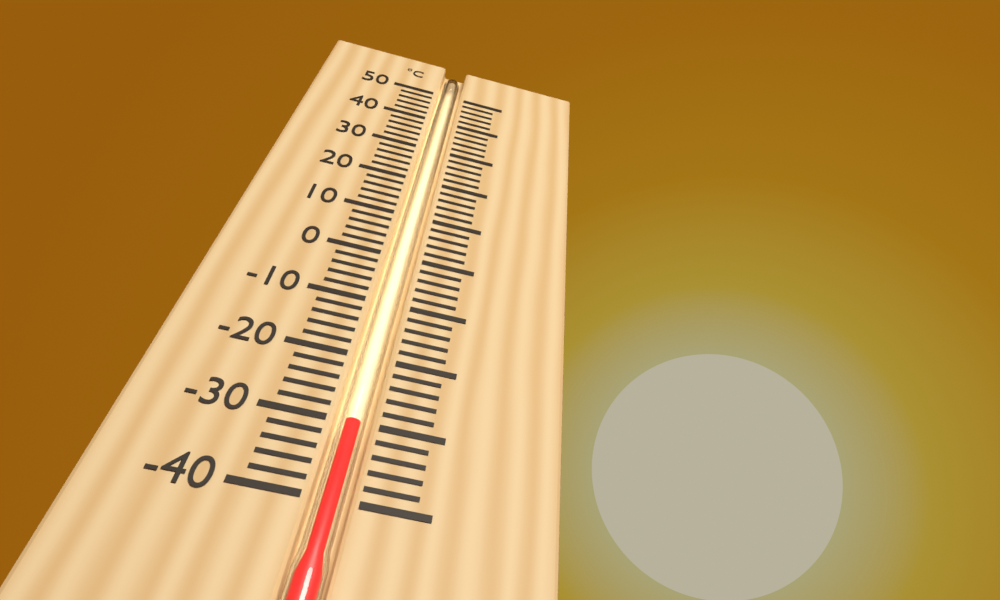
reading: -30 °C
